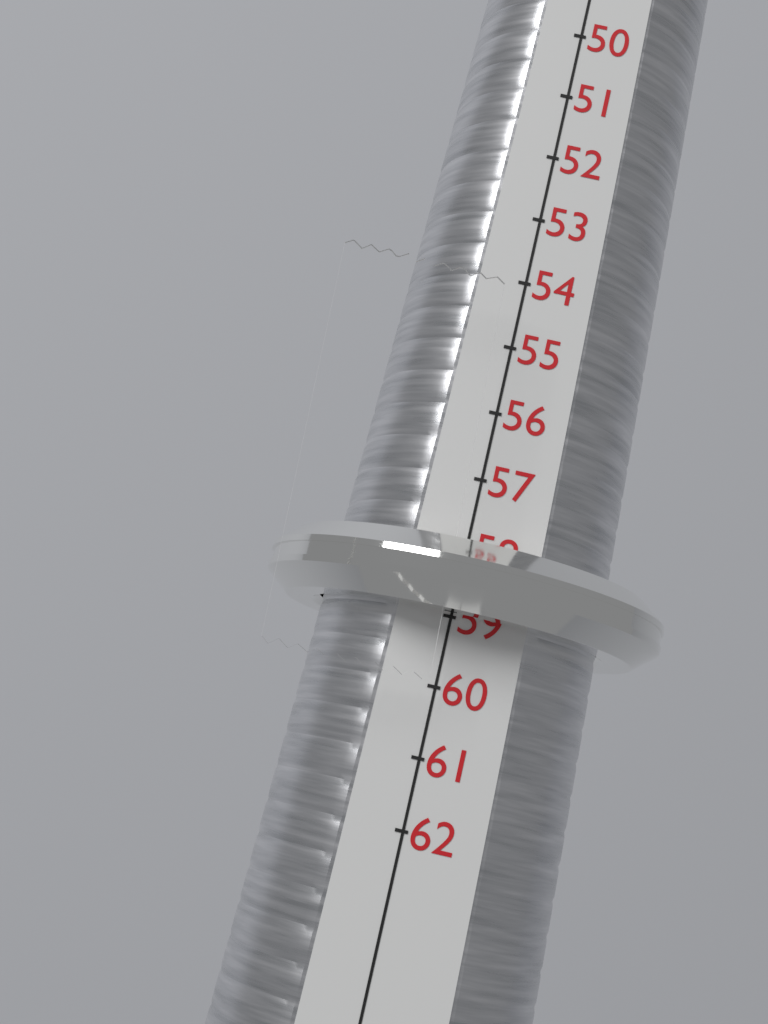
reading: 59 (no unit)
